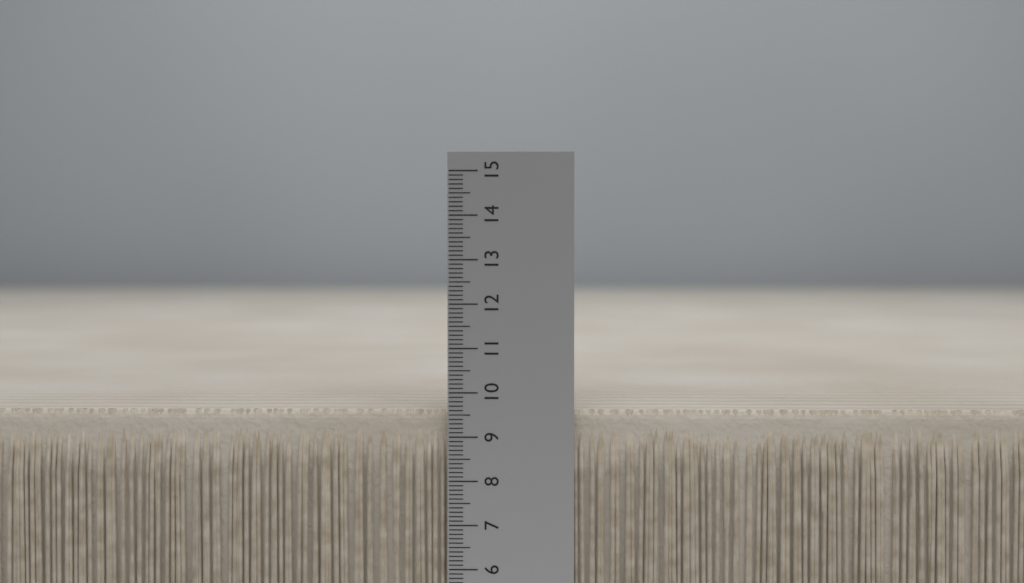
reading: 9.6 (no unit)
